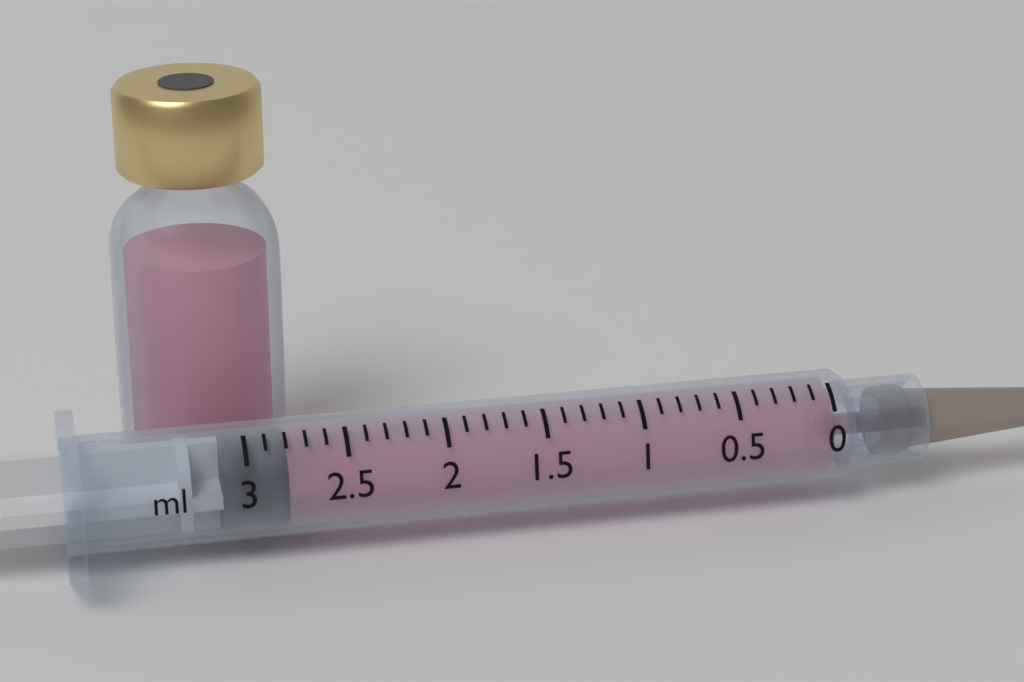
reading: 2.8 ml
